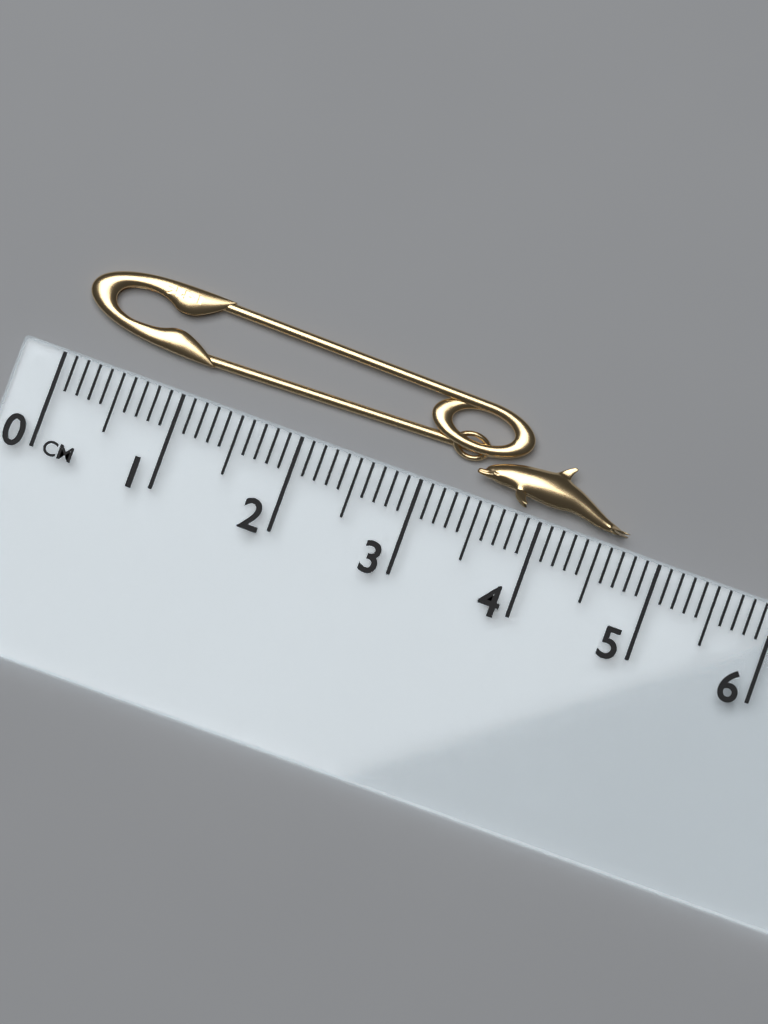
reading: 4.7 cm
